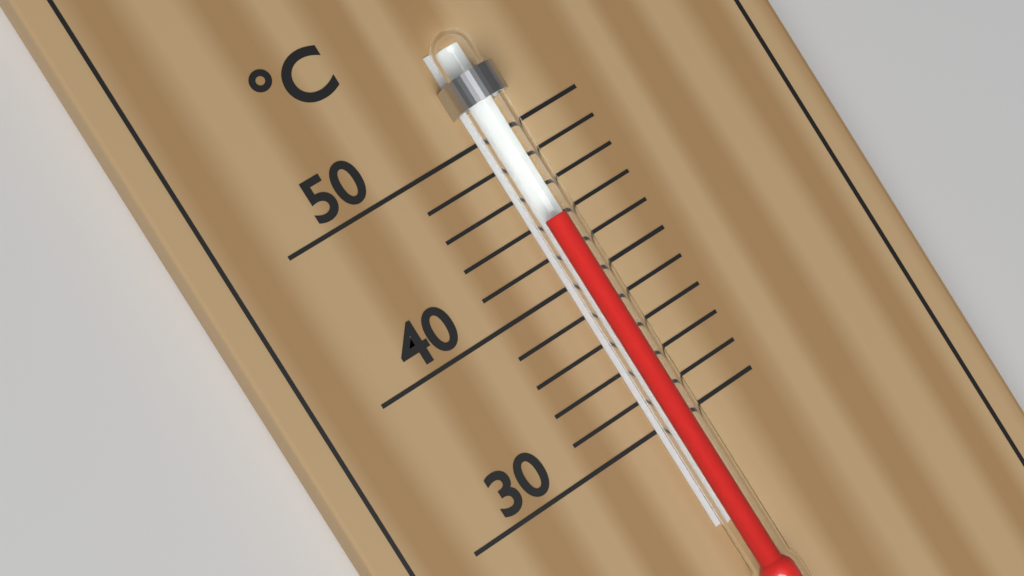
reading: 44 °C
